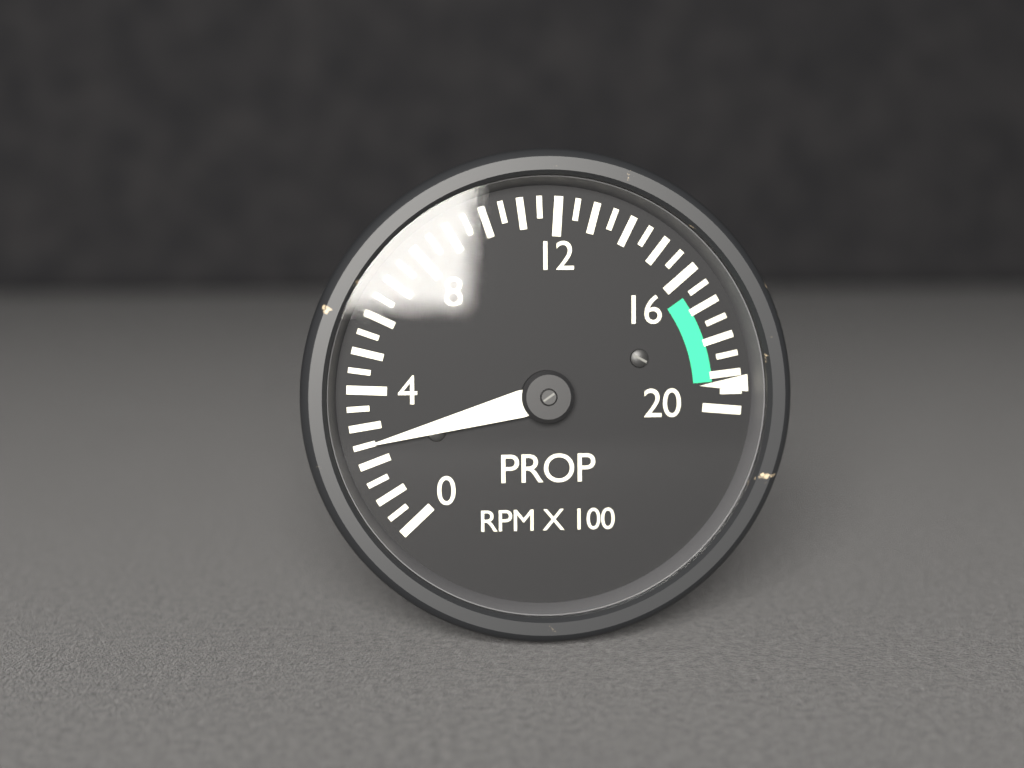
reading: 2.5 RPM X 100
